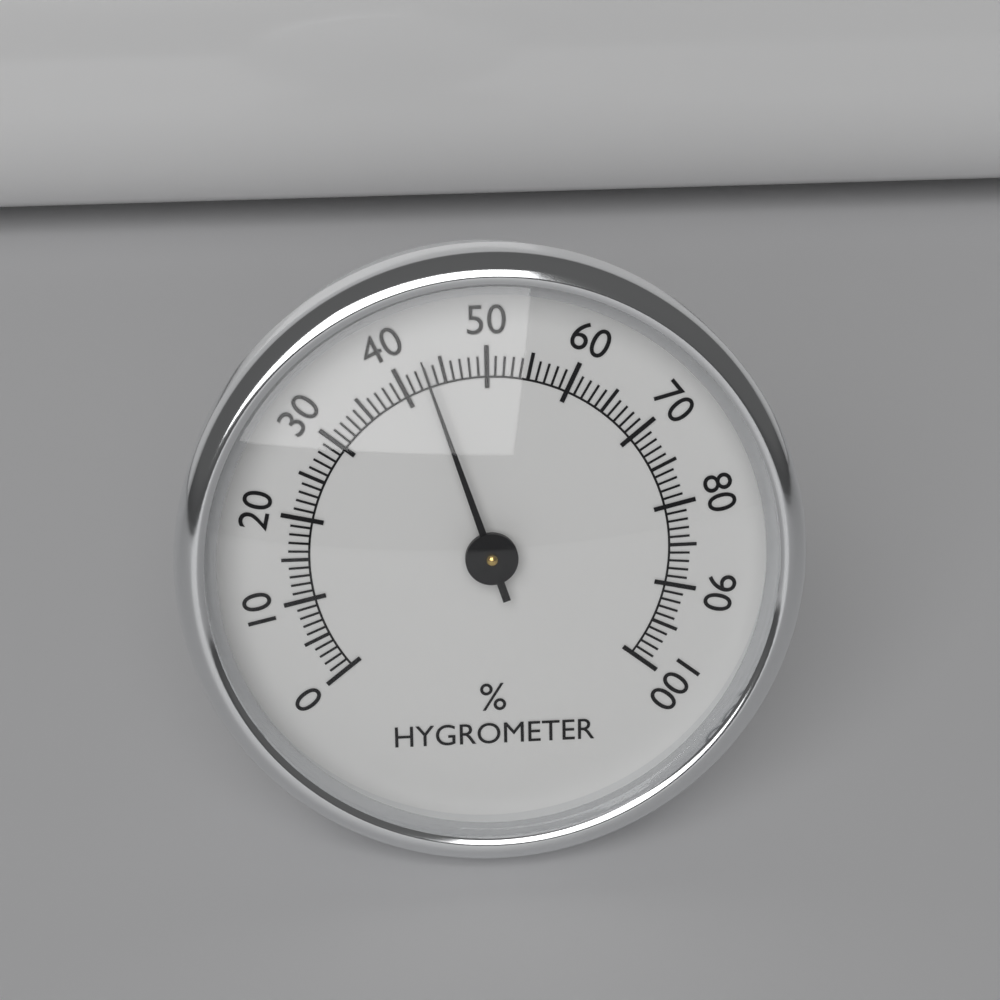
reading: 43 %
